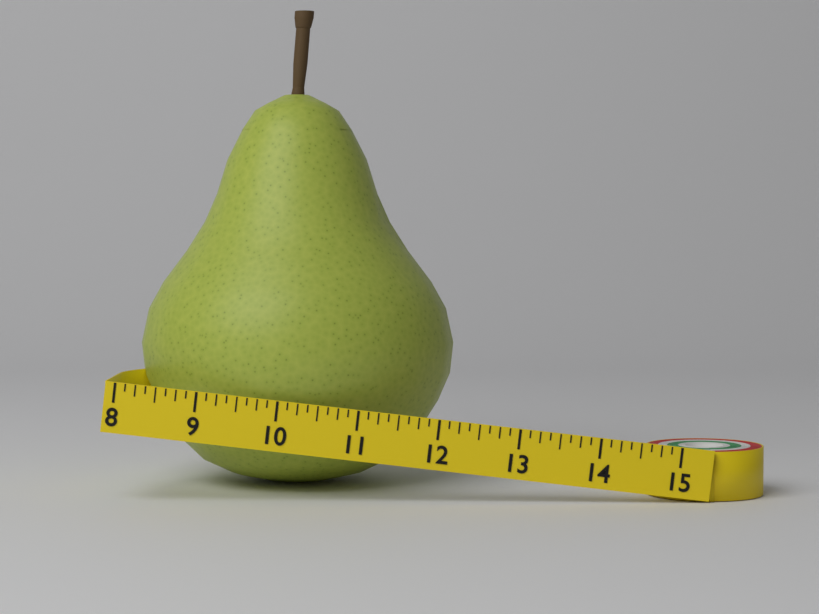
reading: 12.125 (no unit)
